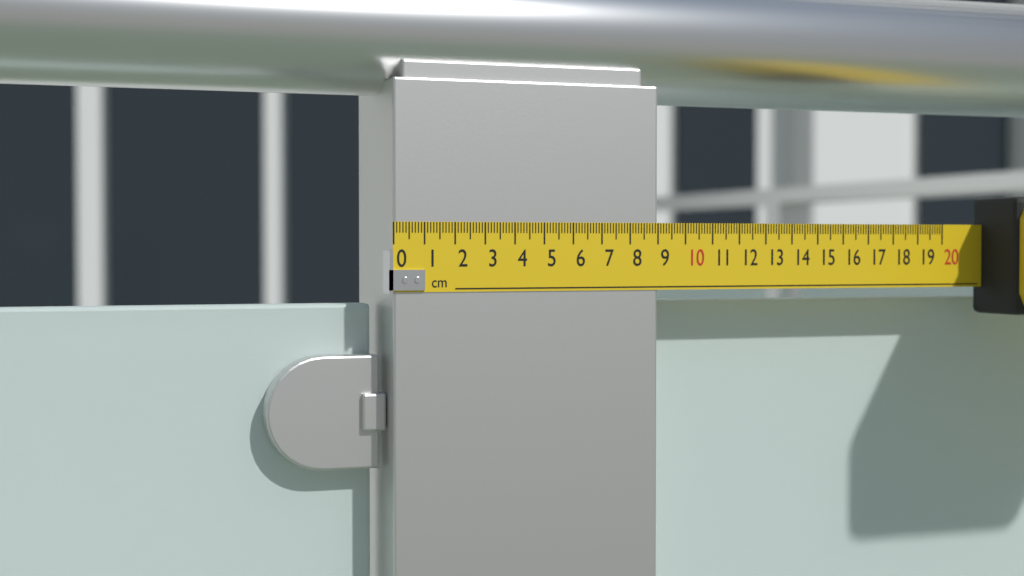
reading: 9.0 cm
